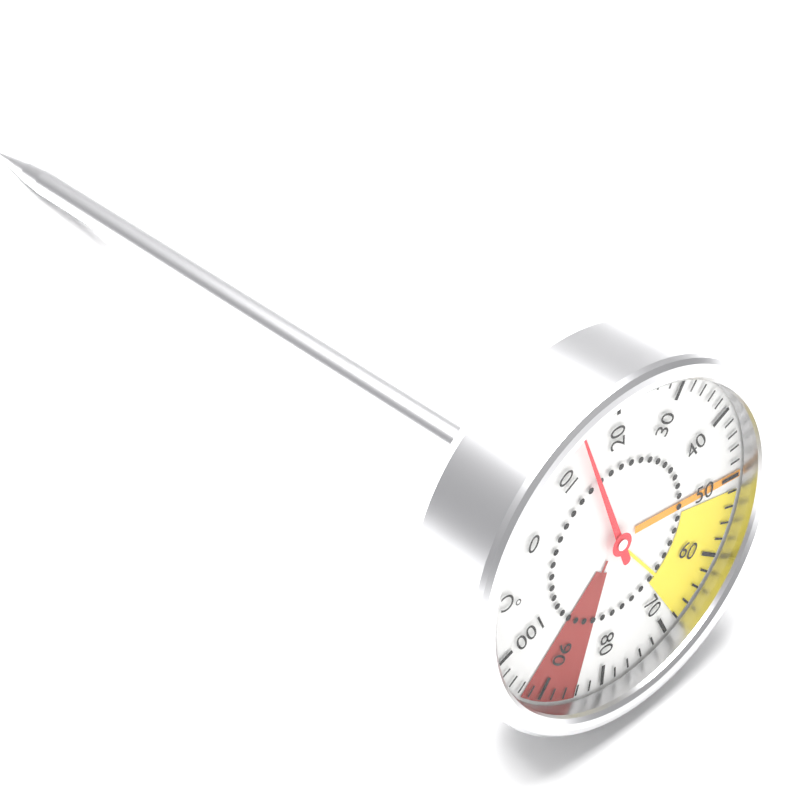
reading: 14 °C
